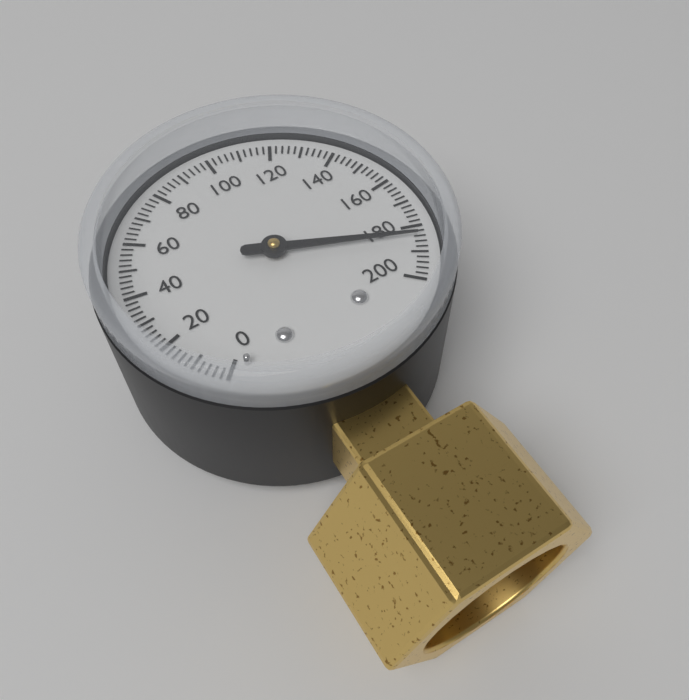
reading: 184 (no unit)
